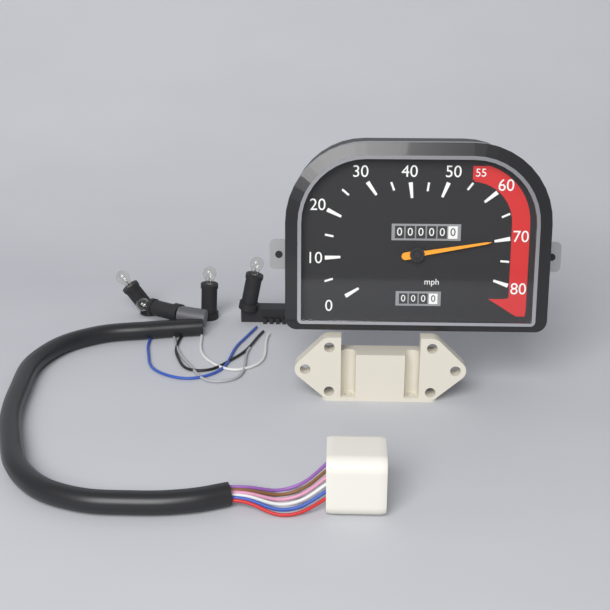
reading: 70 mph
